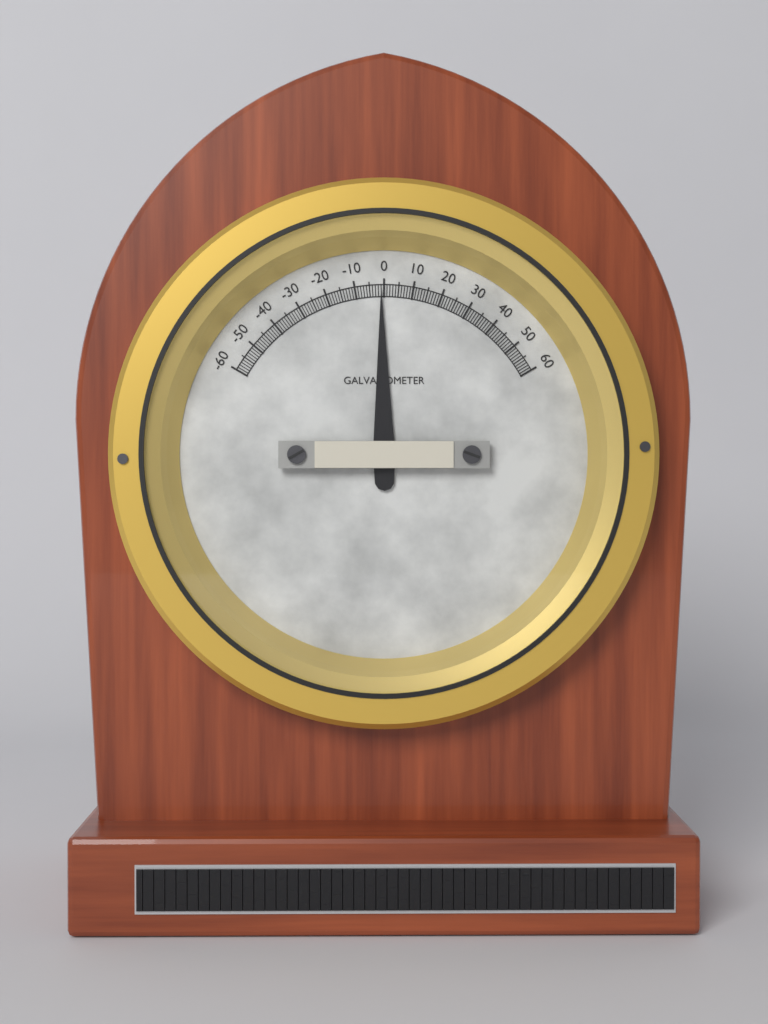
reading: -1 (no unit)
